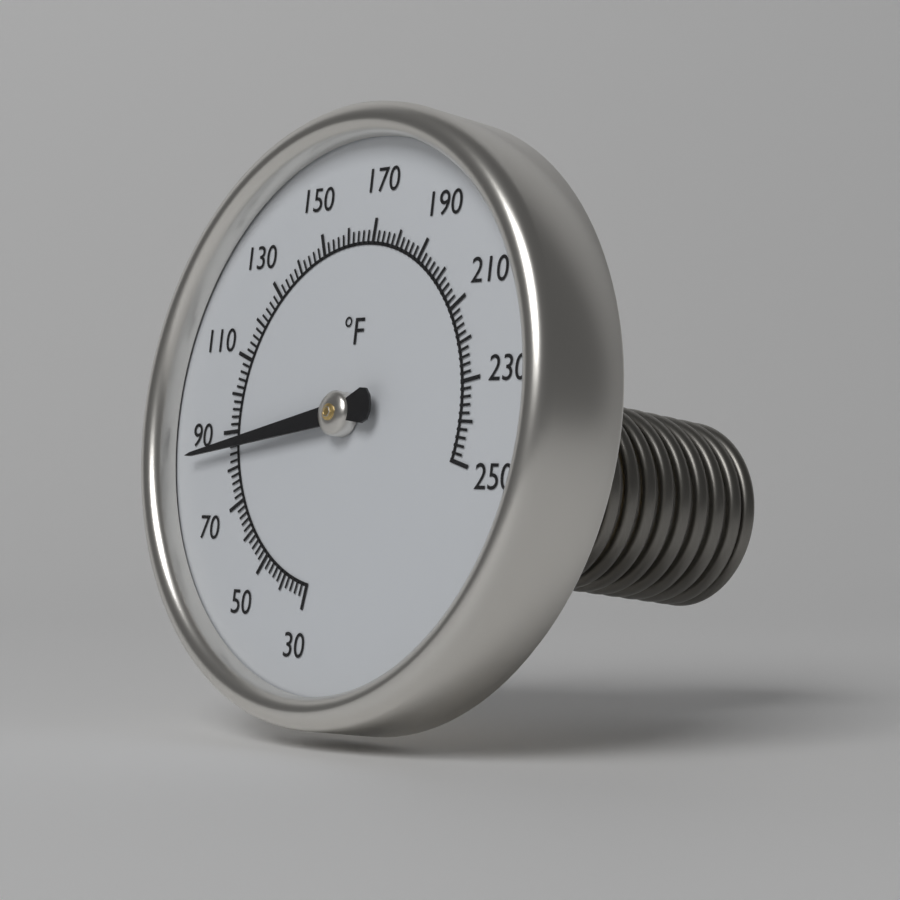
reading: 86 °F
